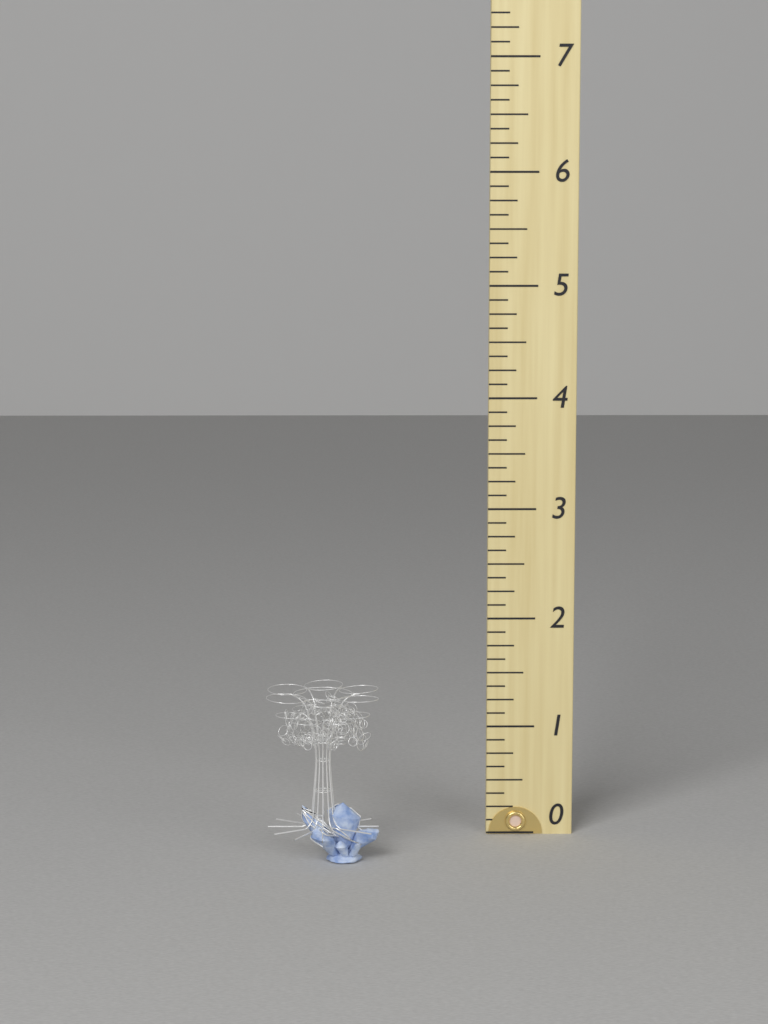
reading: 1.500 (no unit)
